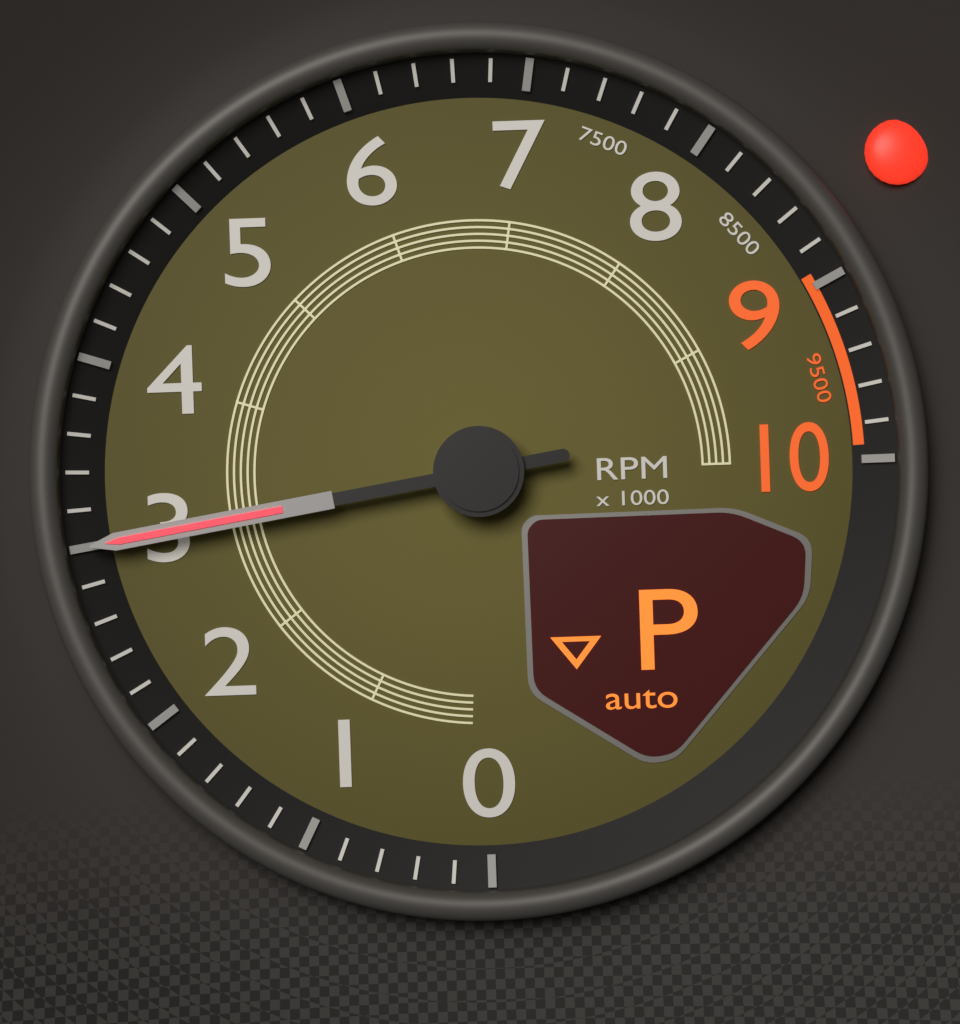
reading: 3000 RPM
